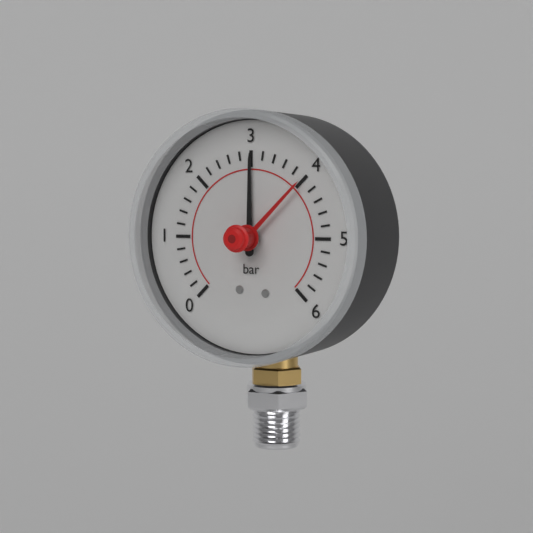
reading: 3.0 bar
